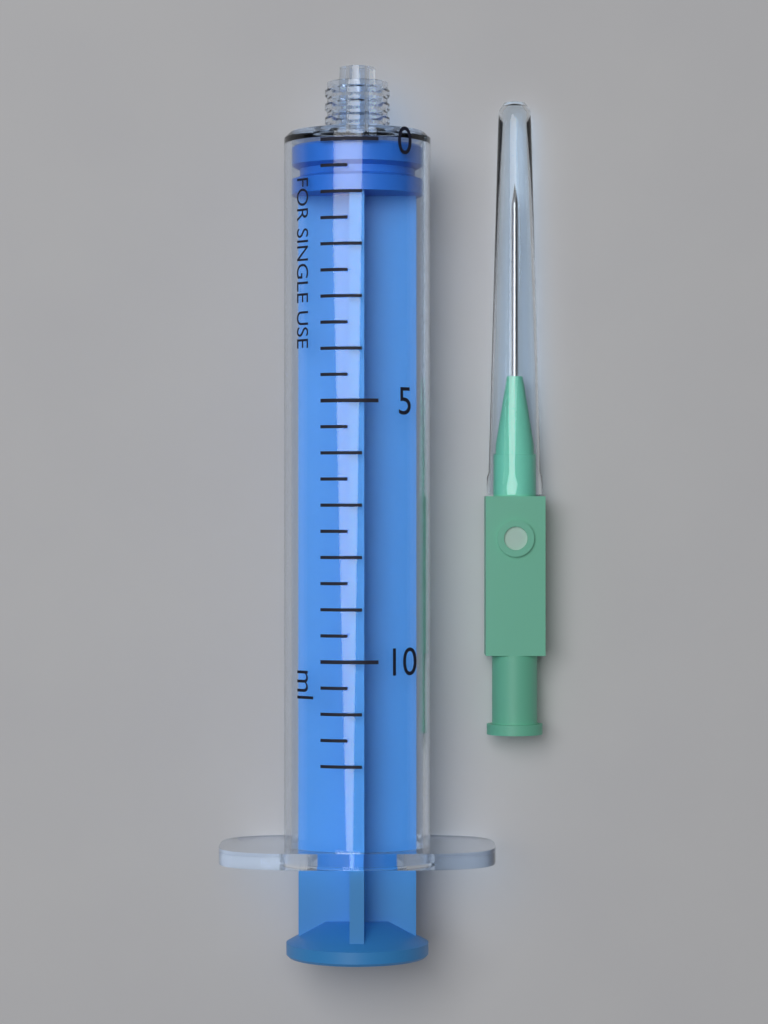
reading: 0.0 ml
